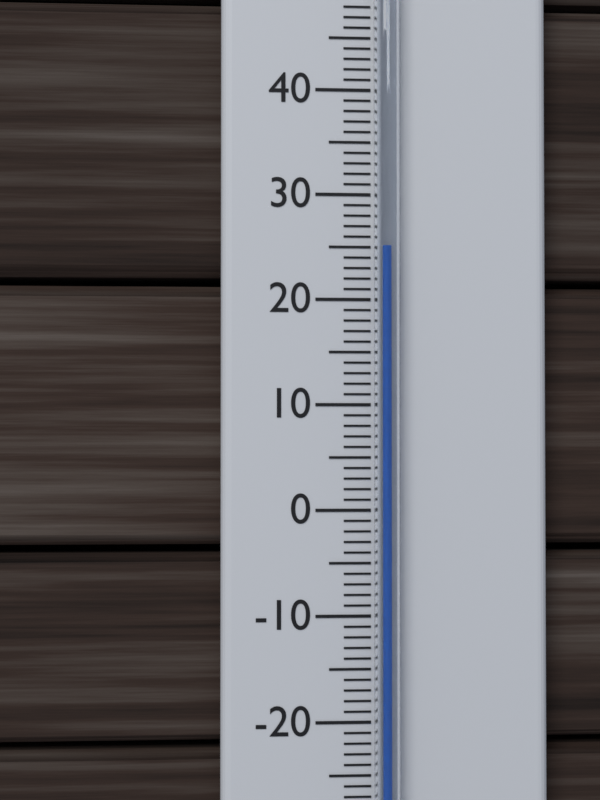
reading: 25 °C
